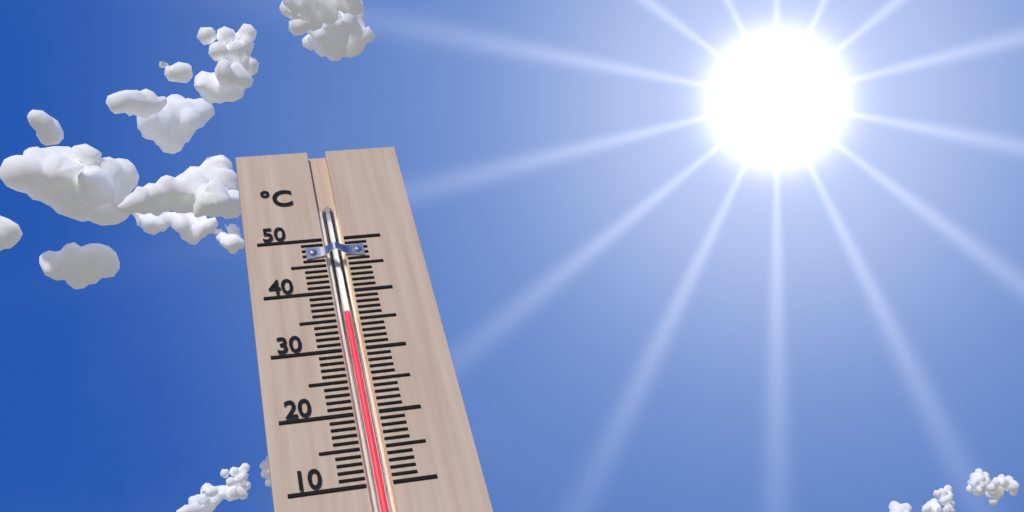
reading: 36 °C
